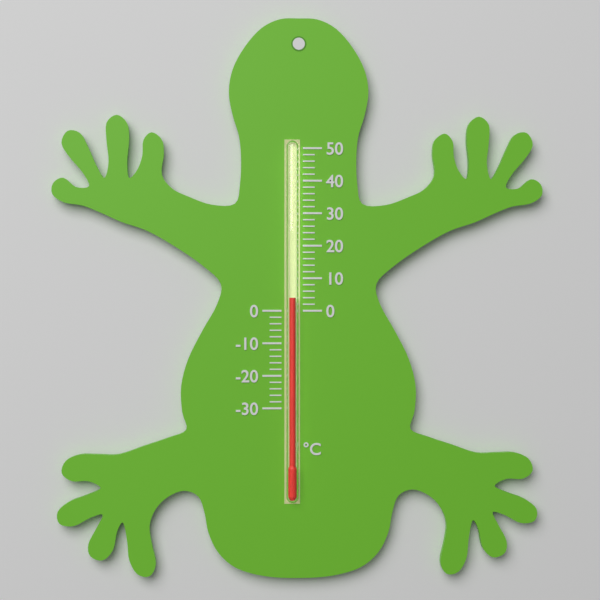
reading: 4 °C
